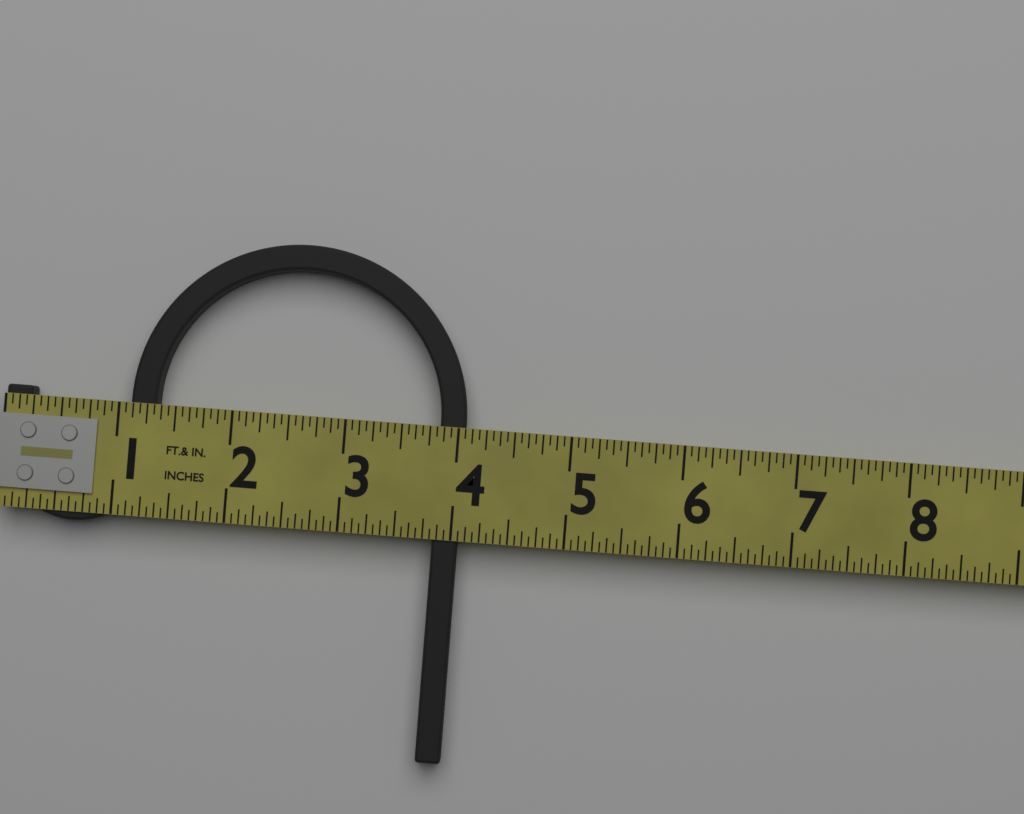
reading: 4.0625 in
